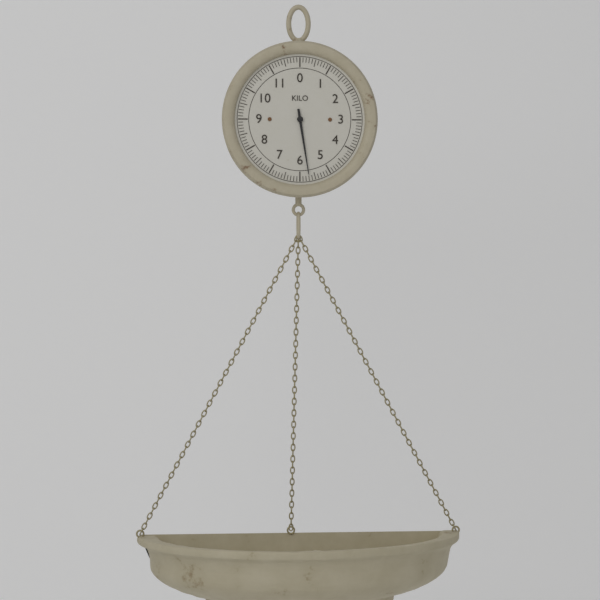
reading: 5.7 kg
